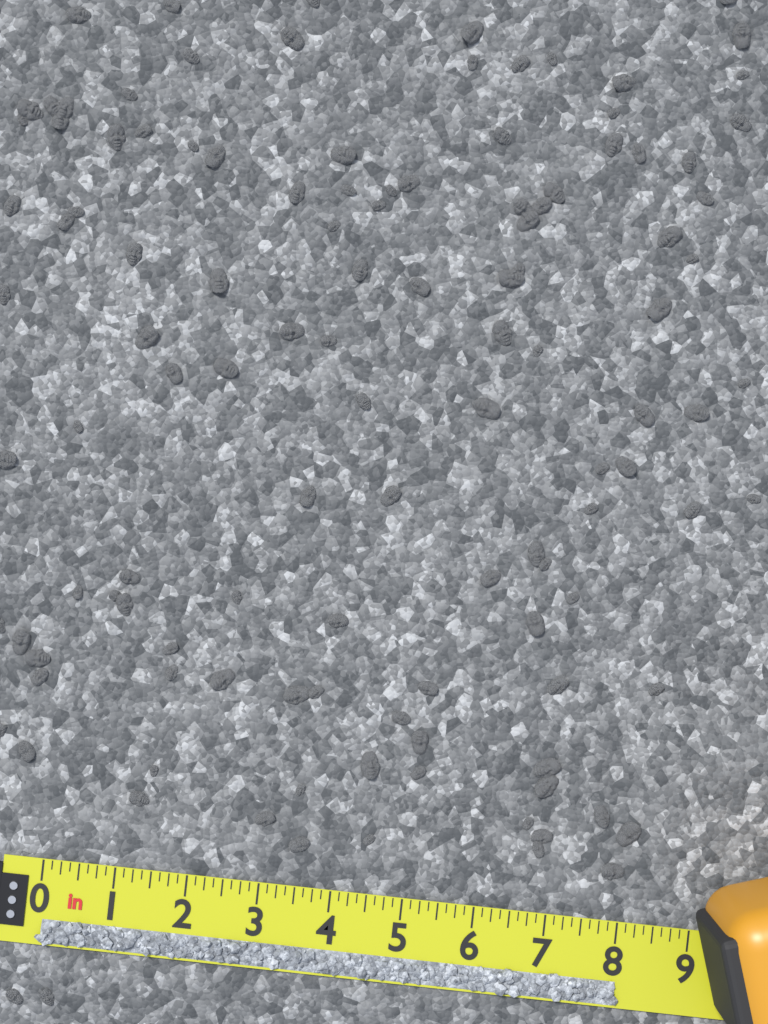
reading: 8.125 in
